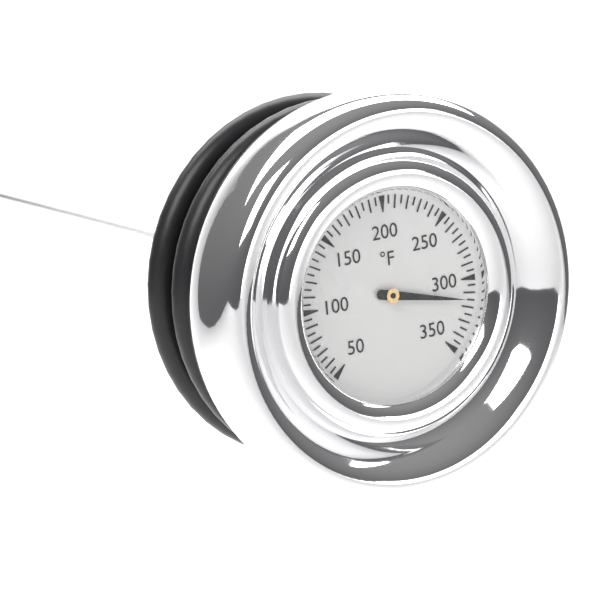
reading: 315 °F
